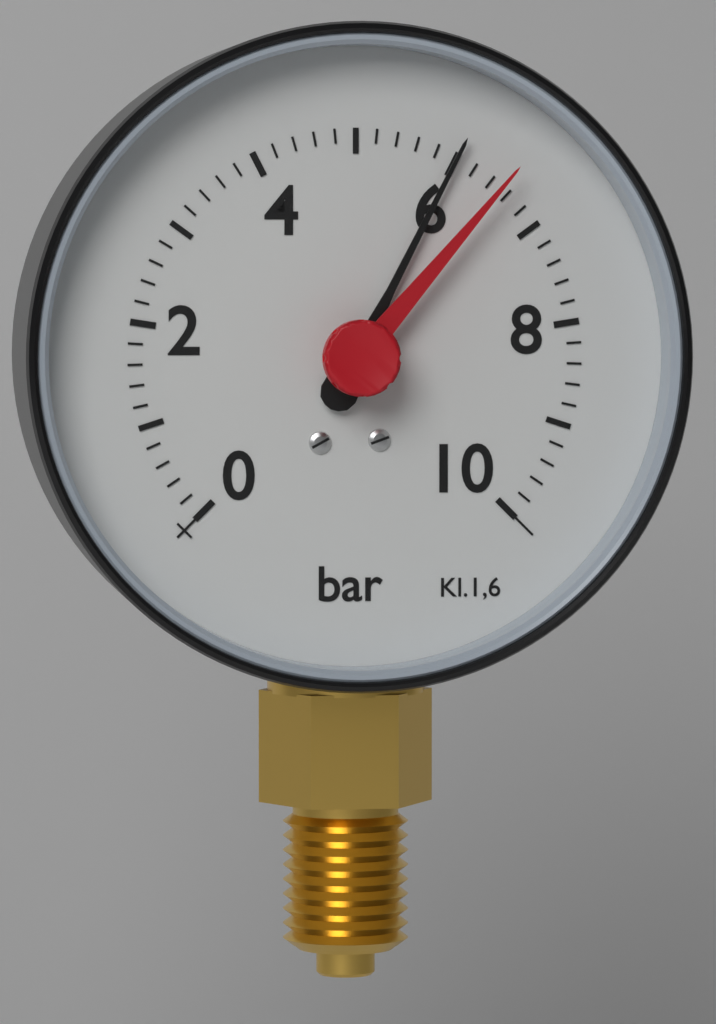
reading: 6.0 bar
